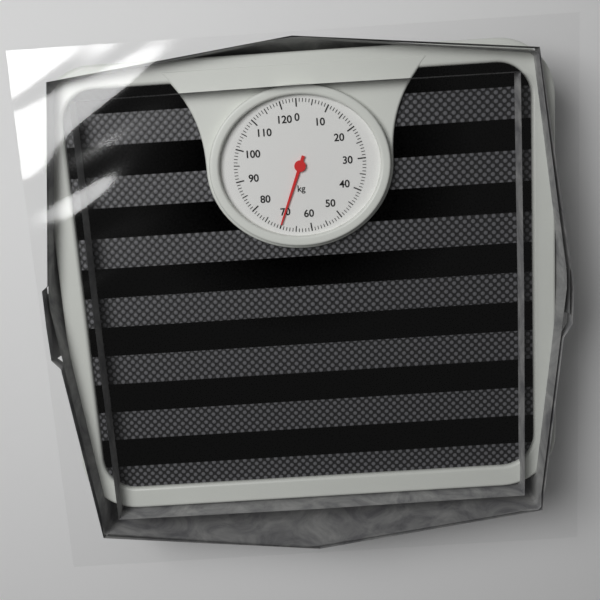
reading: 70 kg
